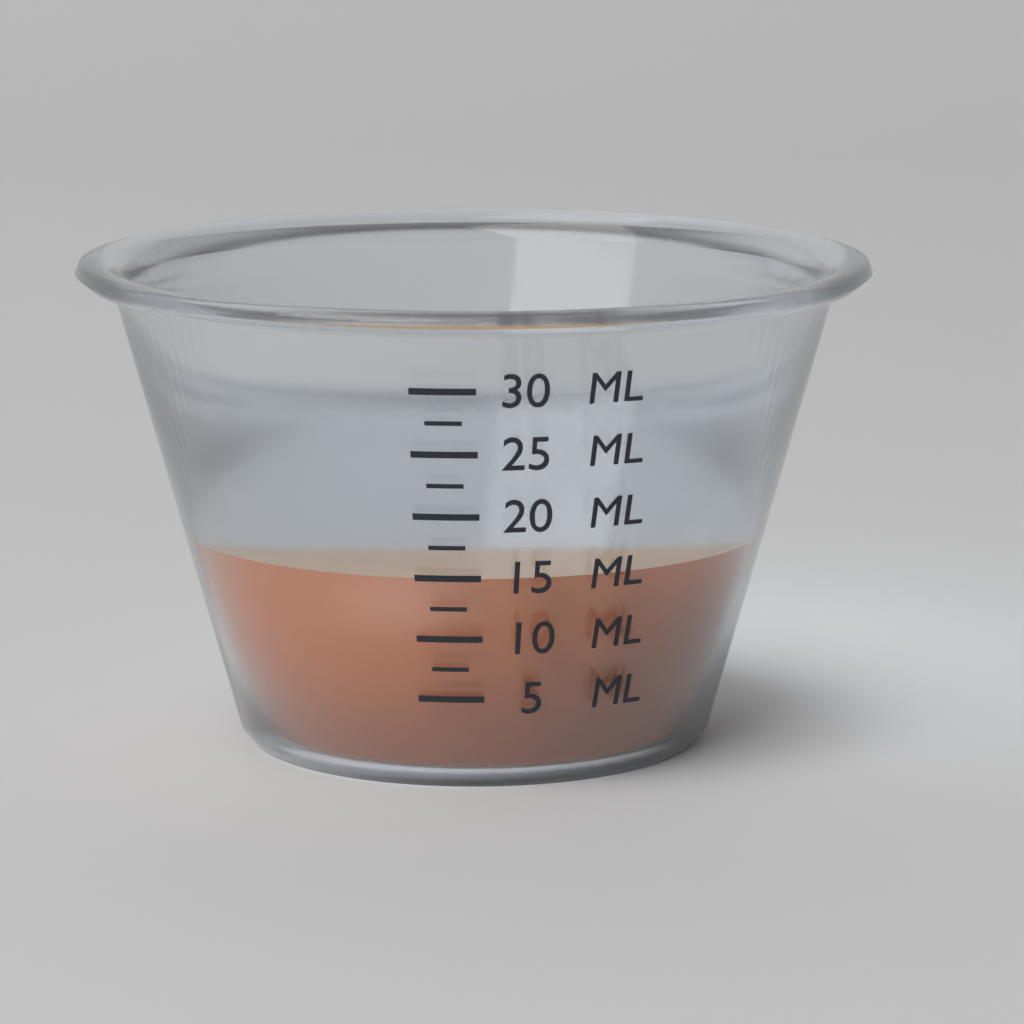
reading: 15.0 ml
